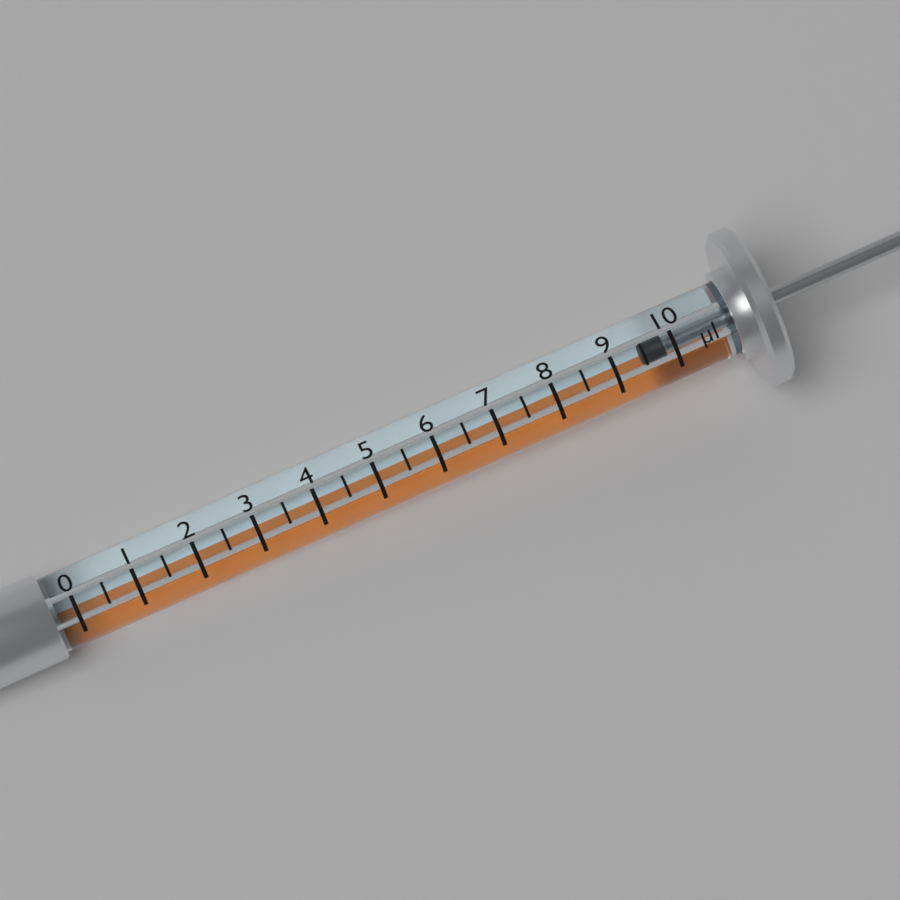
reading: 9.5 µl
